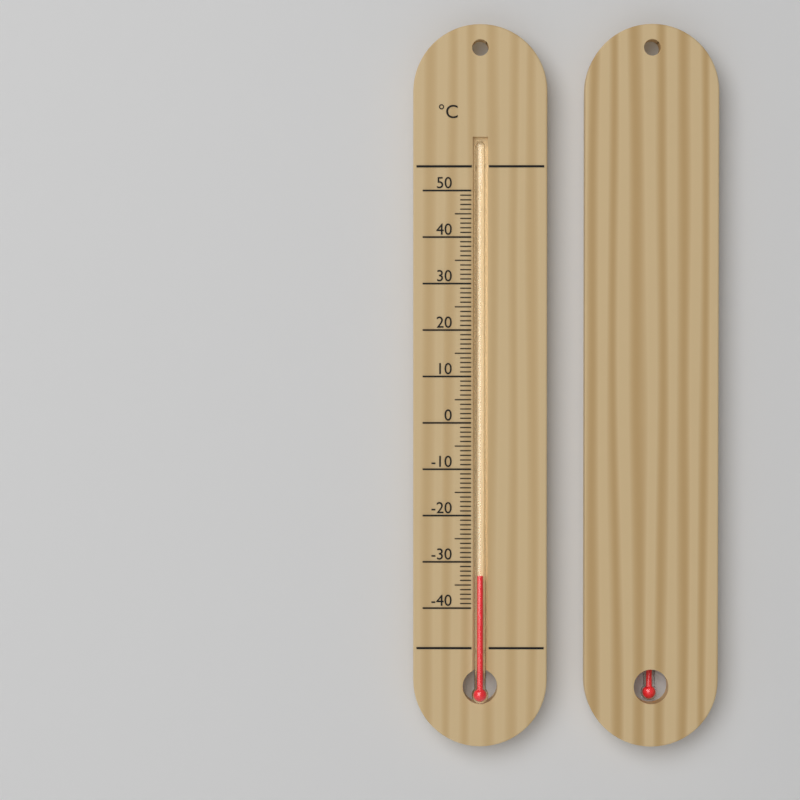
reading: -33 °C
